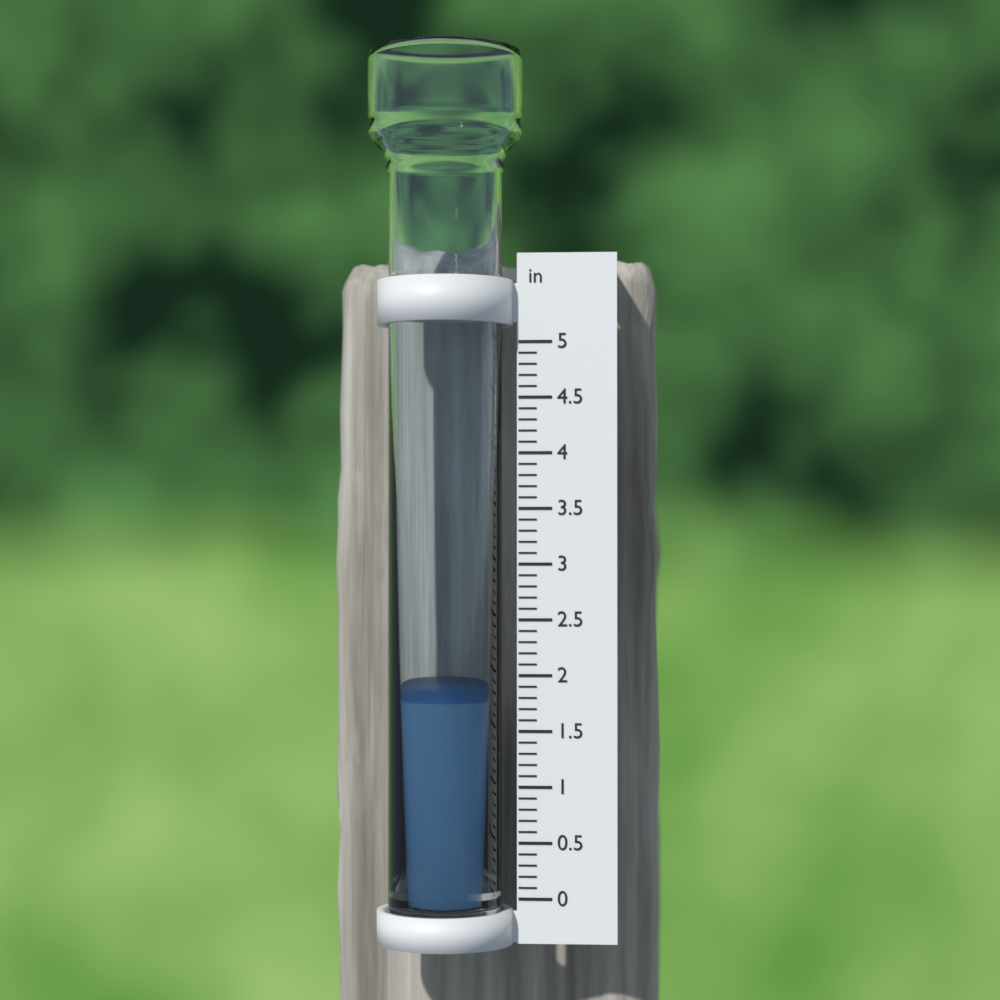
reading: 1.8 in
